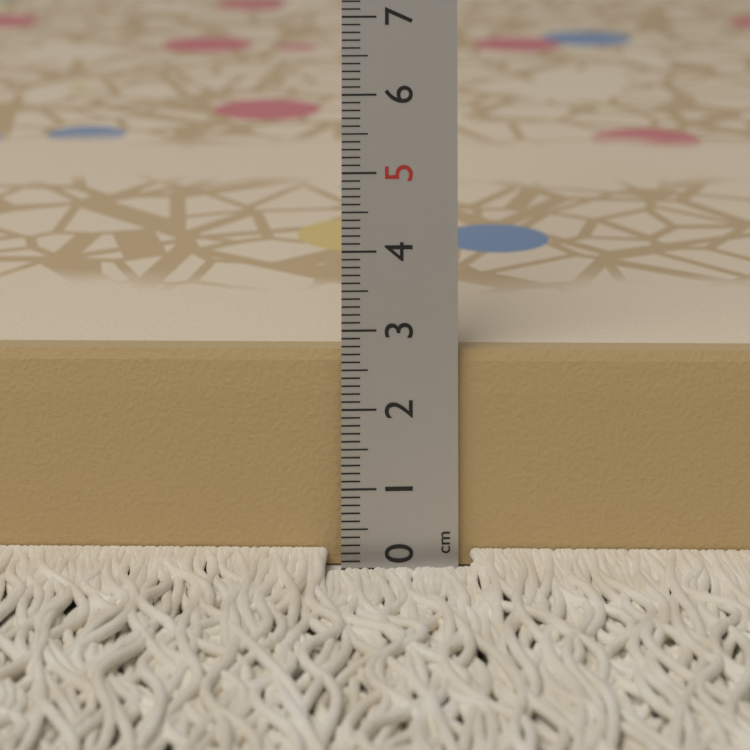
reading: 2.7 cm
